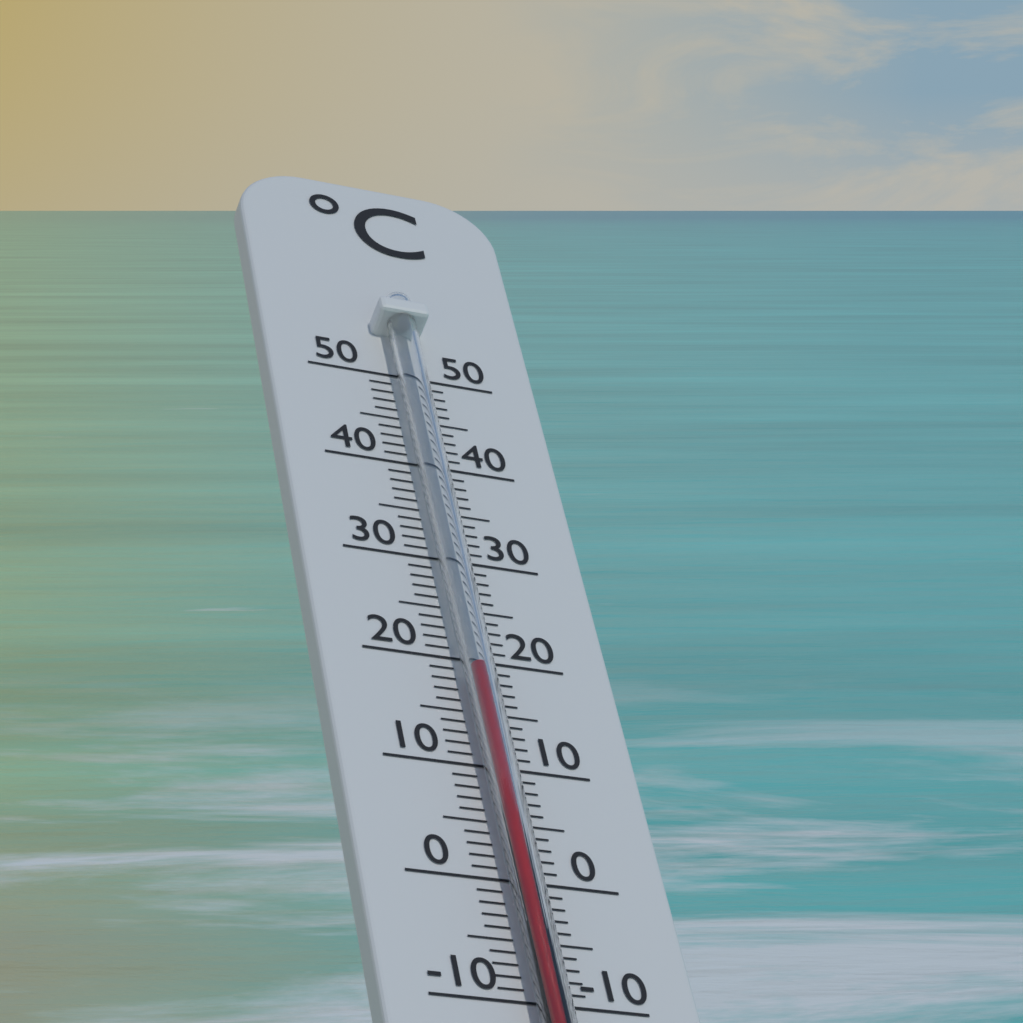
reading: 18 °C
